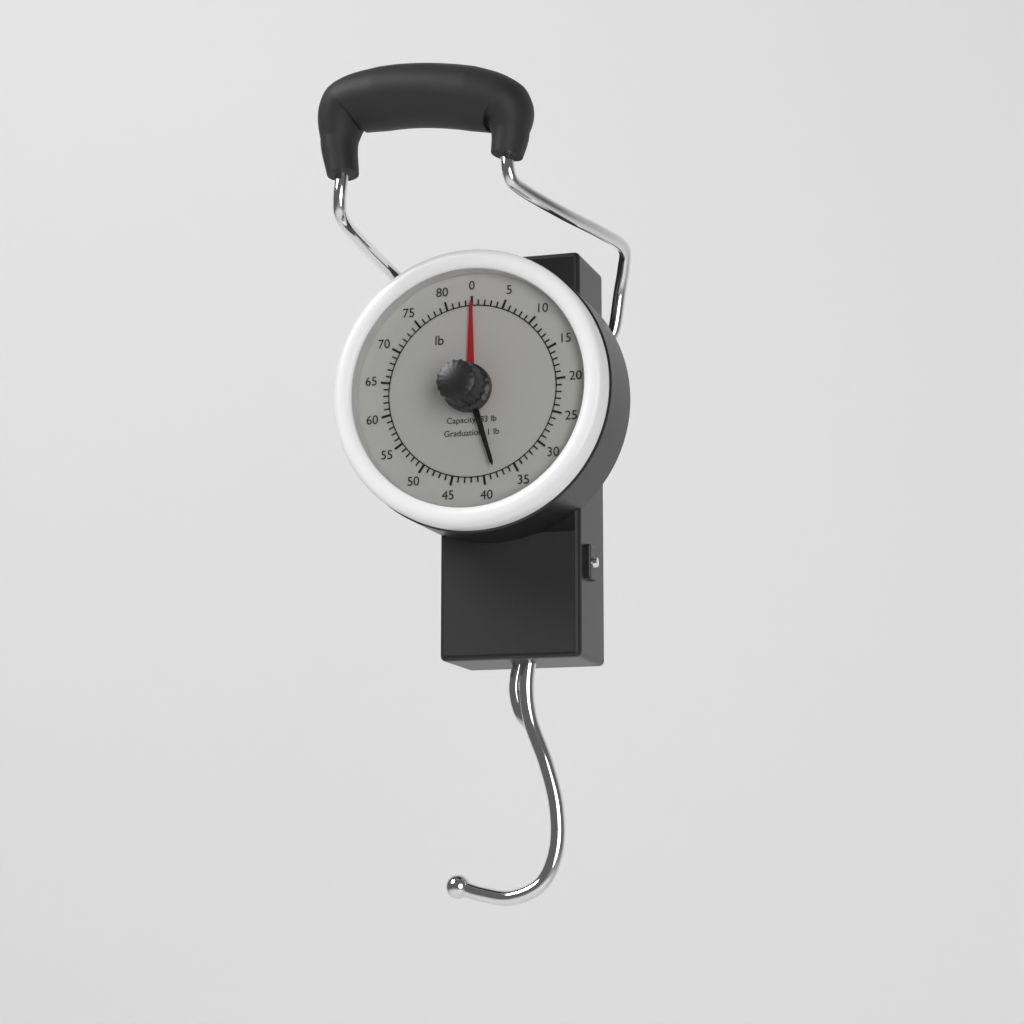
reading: 0 lb
